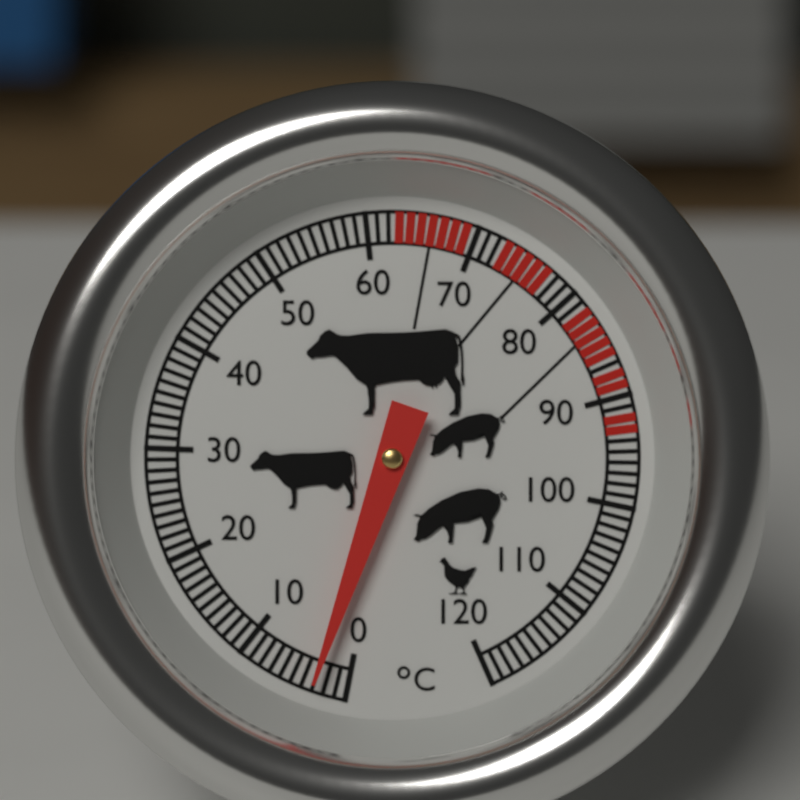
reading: 3 °C
